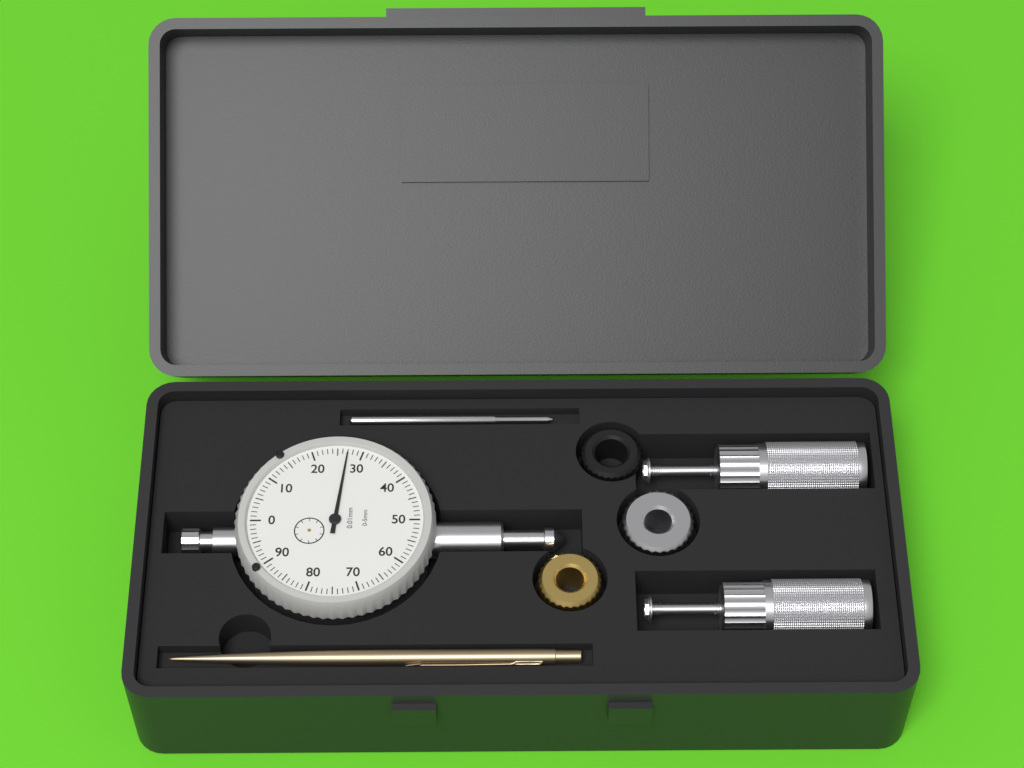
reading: 0.27 mm
